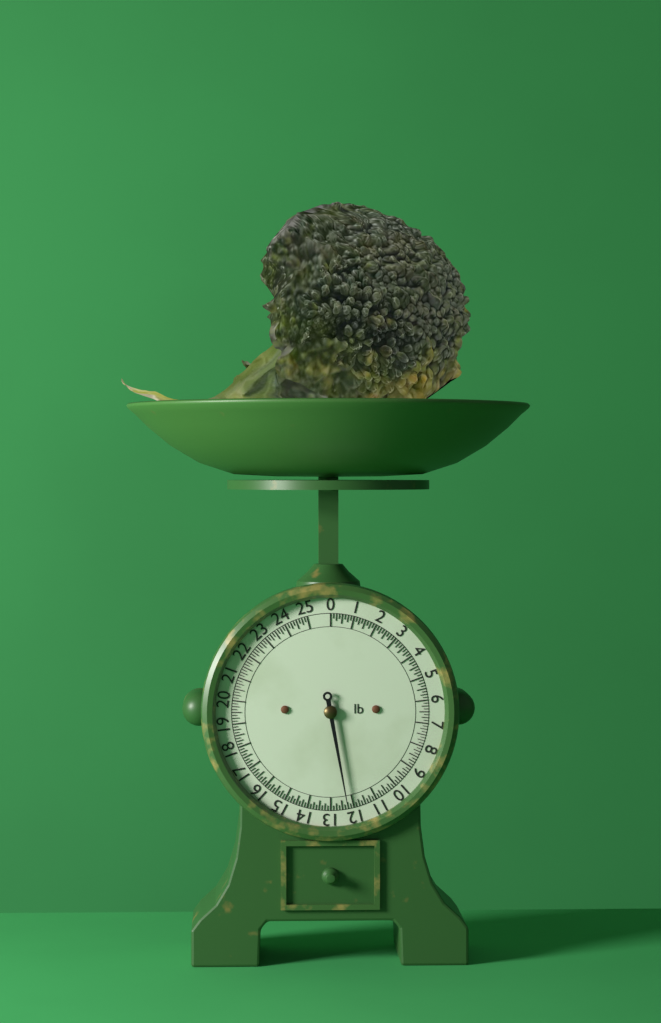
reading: 12.250 lb
